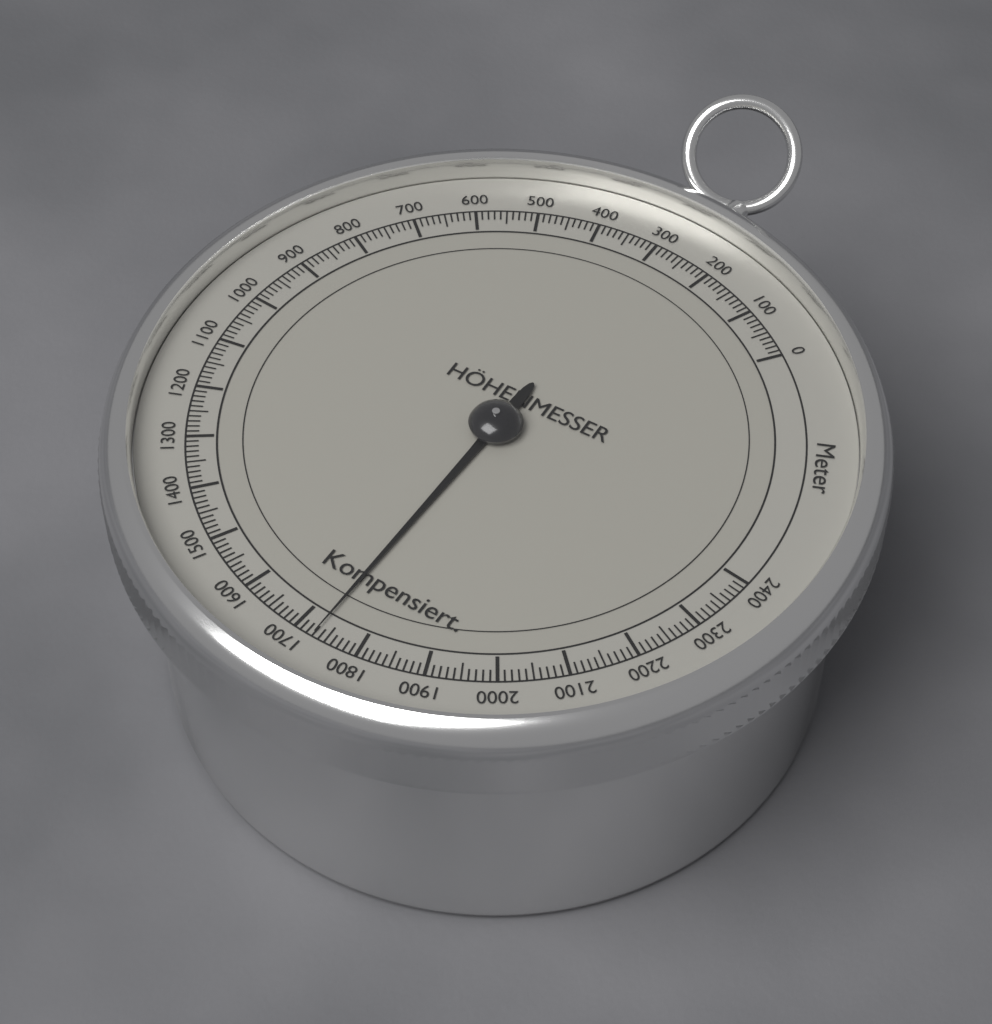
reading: 1730 m
